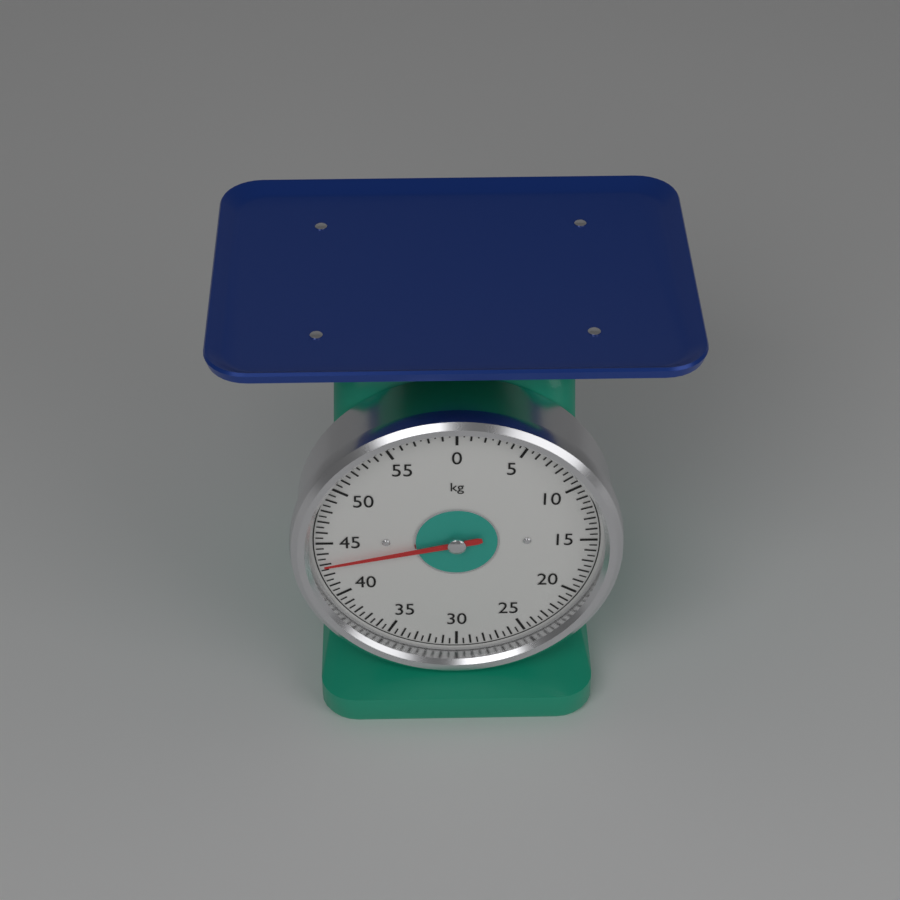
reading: 43.0 kg
